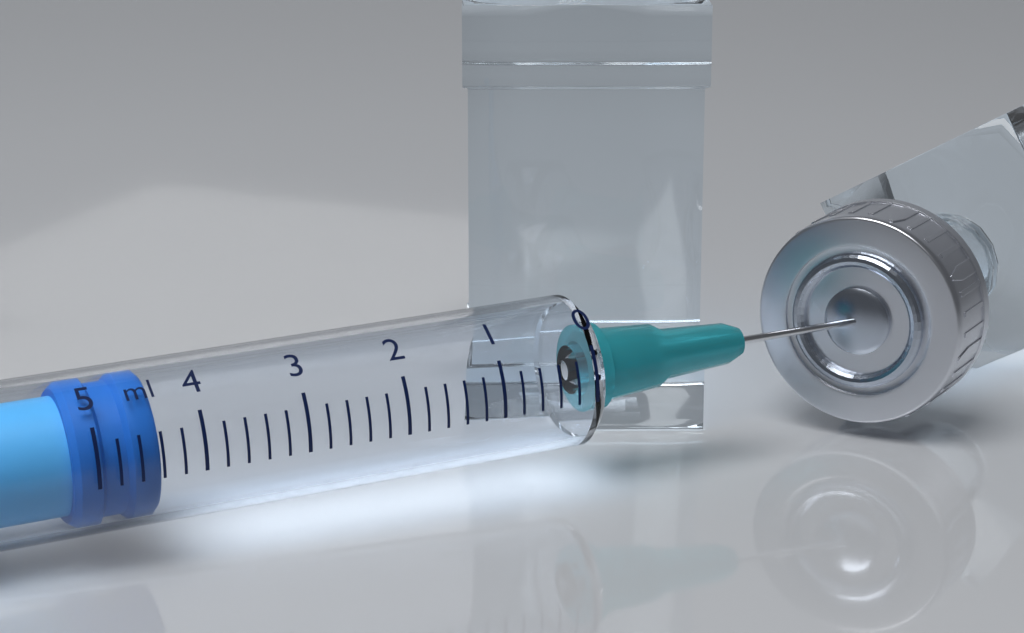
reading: 4.4 ml
